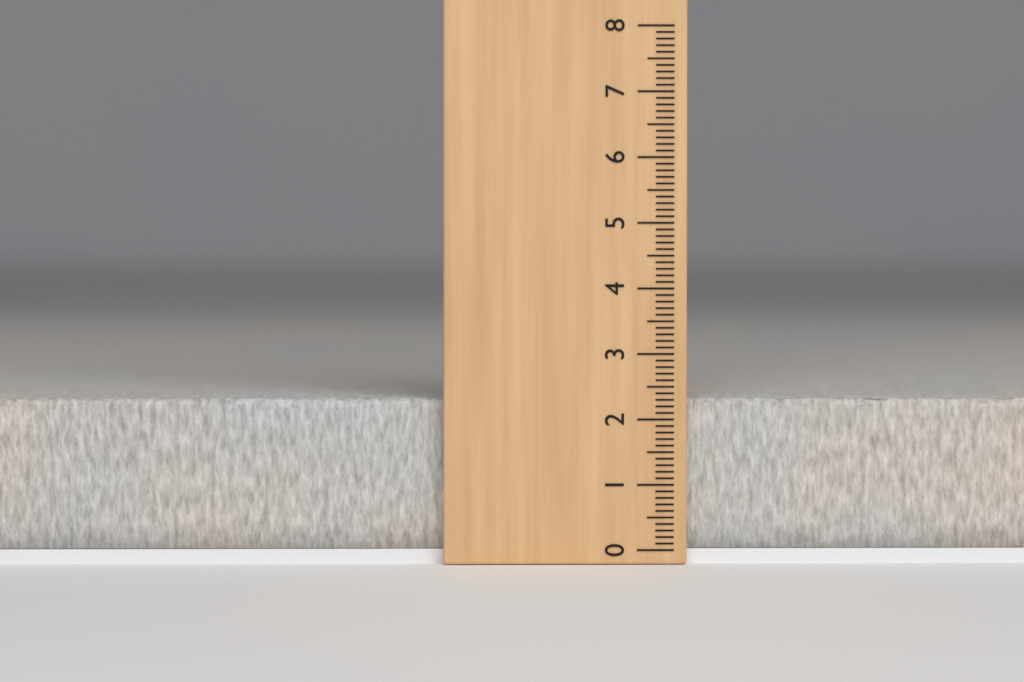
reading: 2.3 (no unit)
